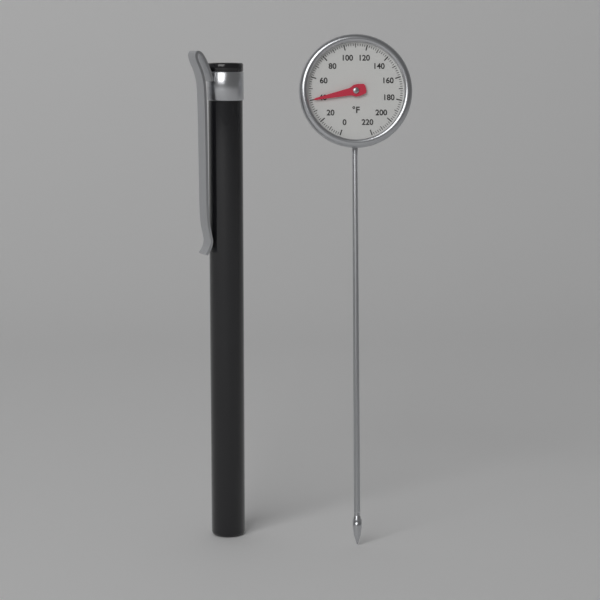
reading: 40 °F
